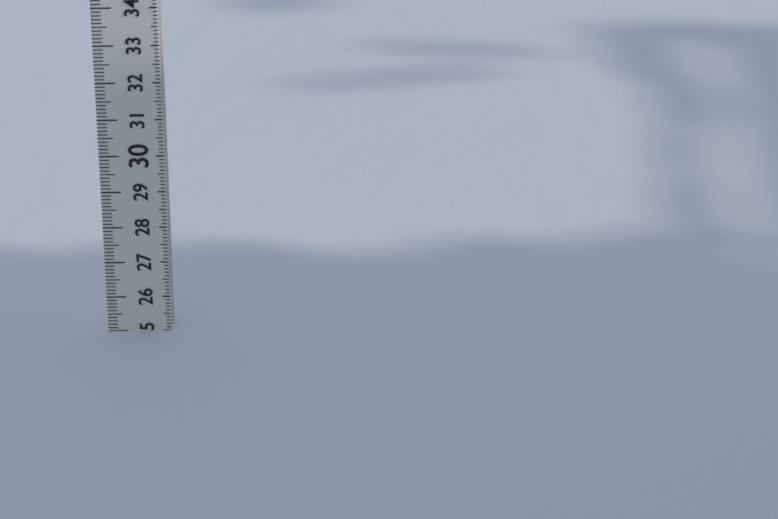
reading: 25.0 (no unit)
